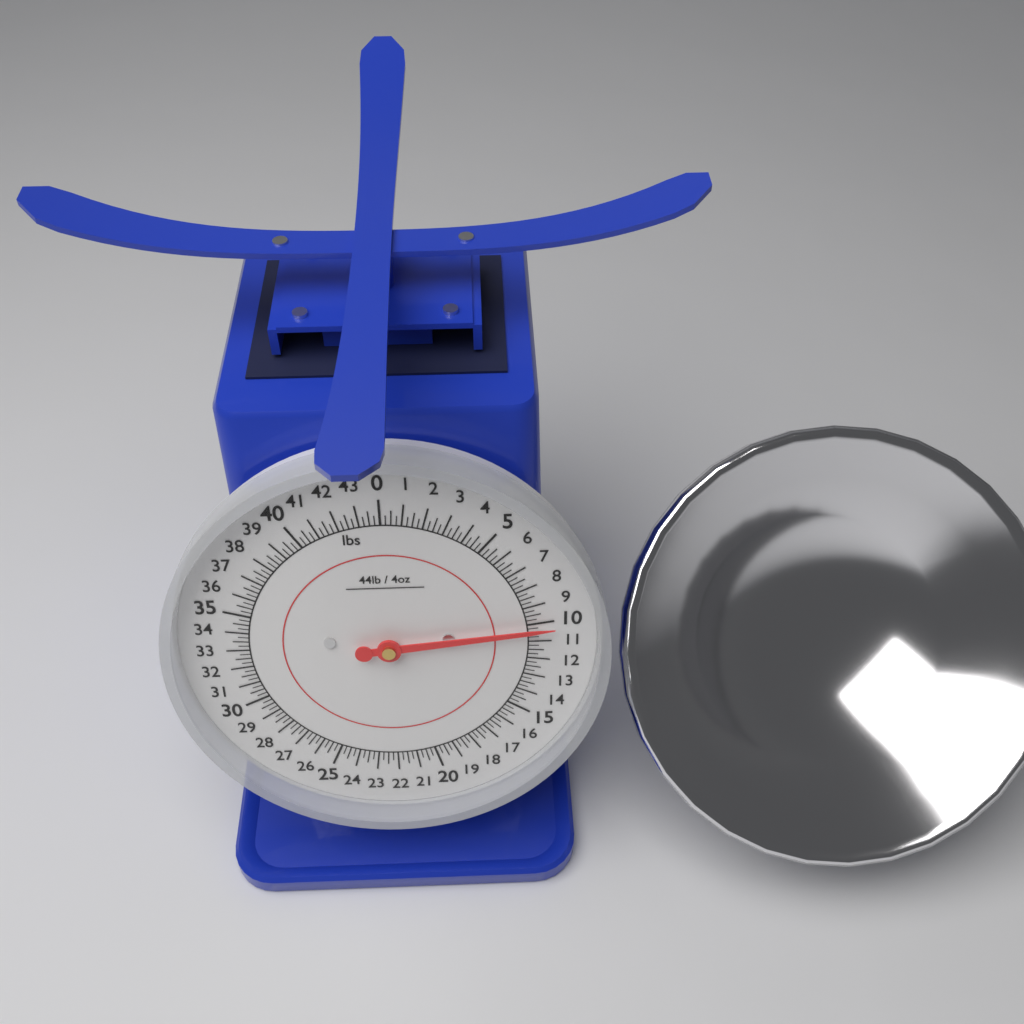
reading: 10.25 lbs
